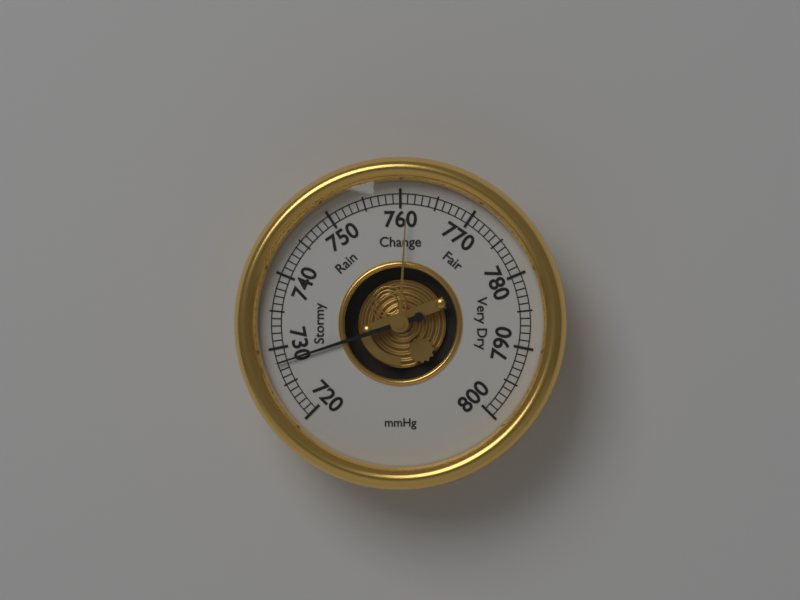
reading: 728 mmHg
